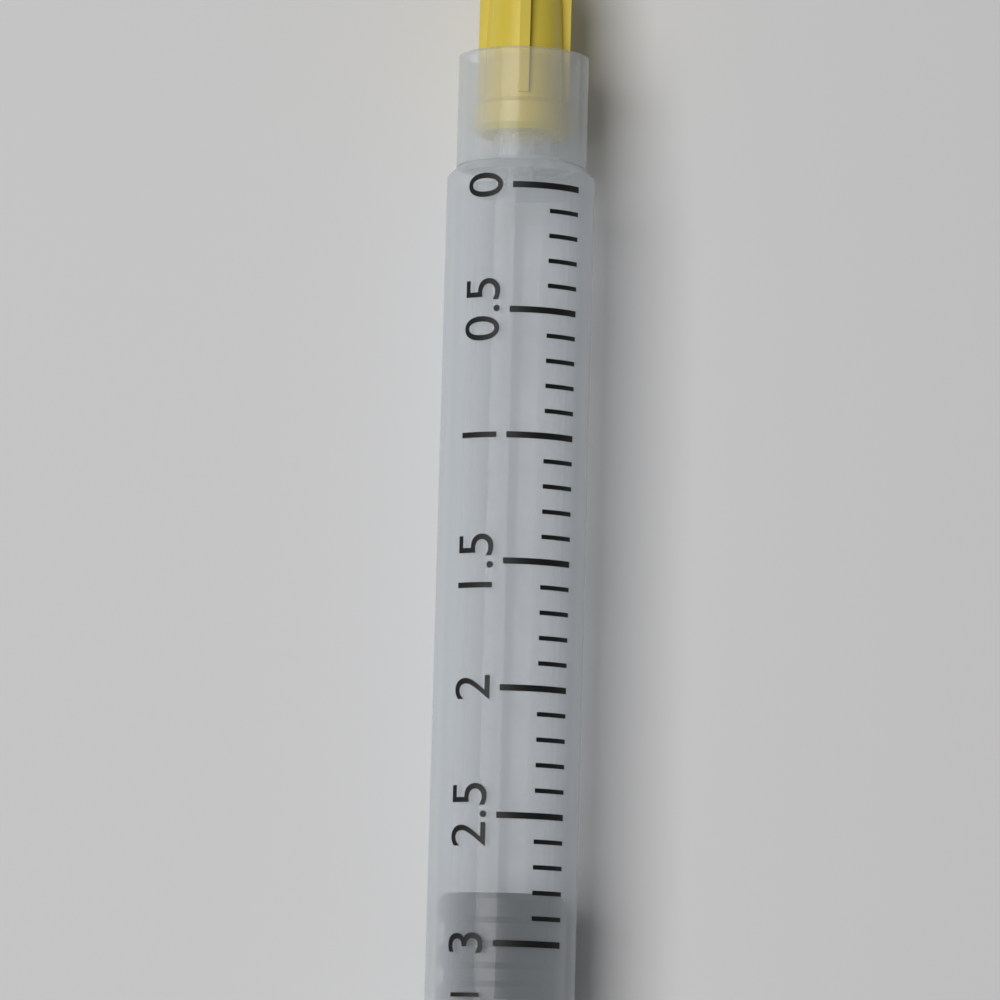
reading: 2.8 ml
